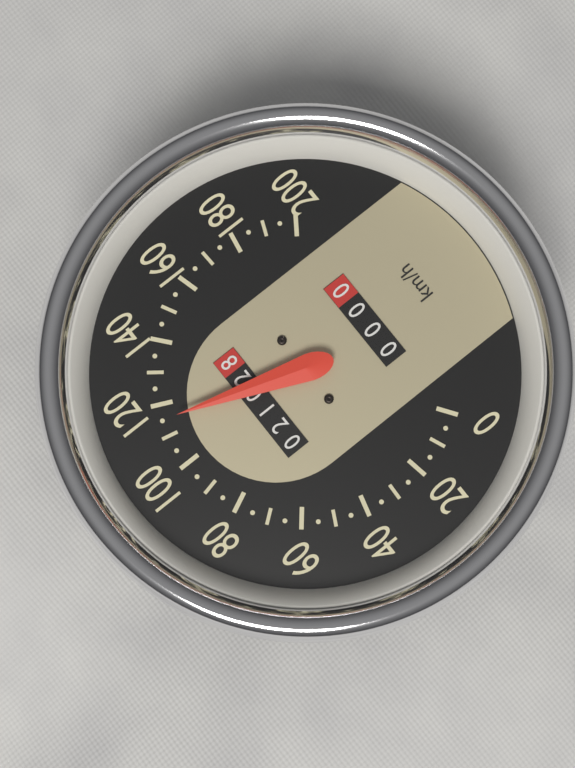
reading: 115 km/h
